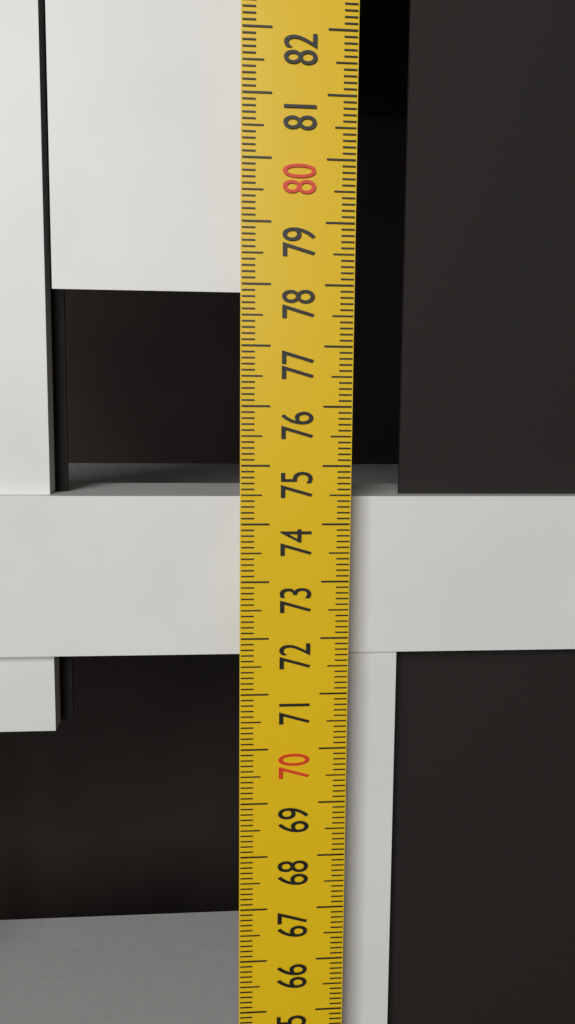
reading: 74.4 cm
